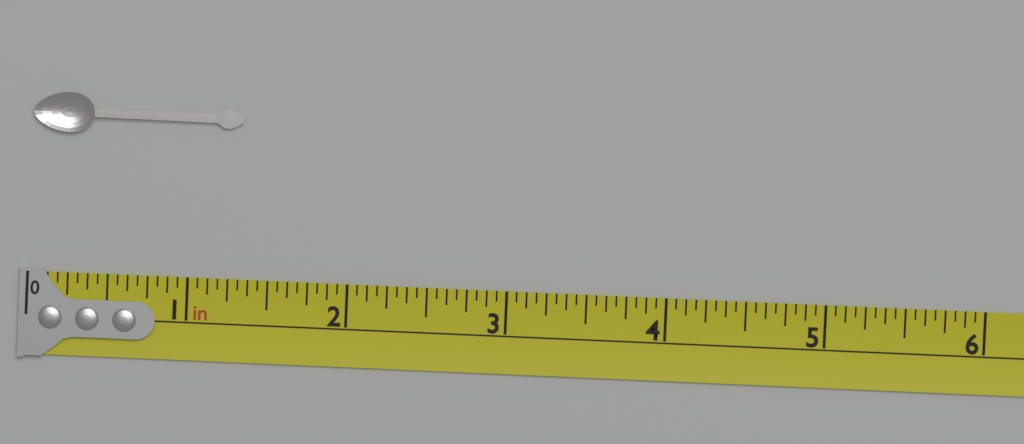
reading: 1.3125 in
